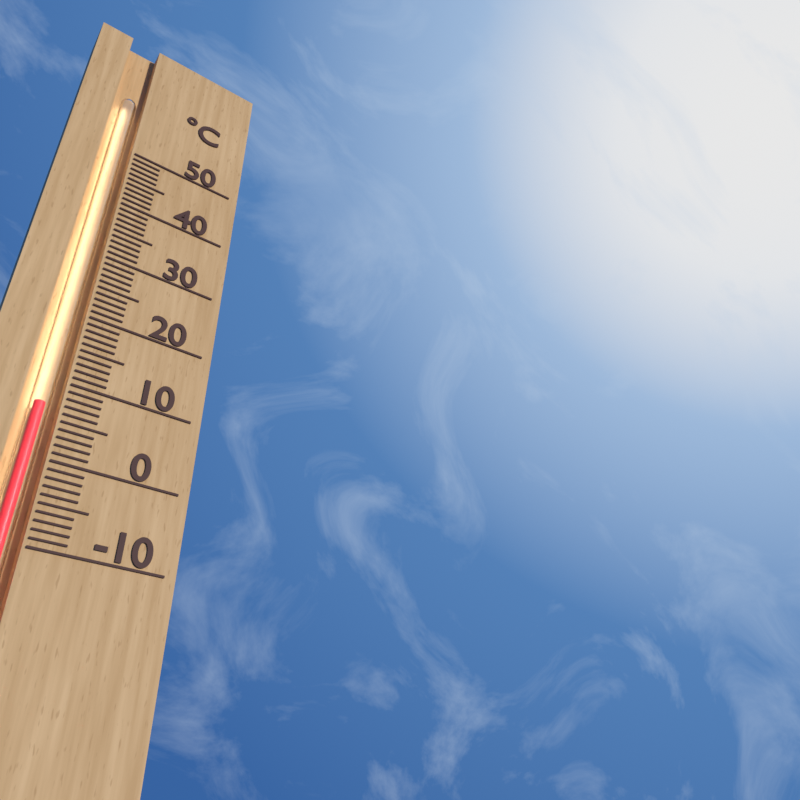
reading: 7 °C
